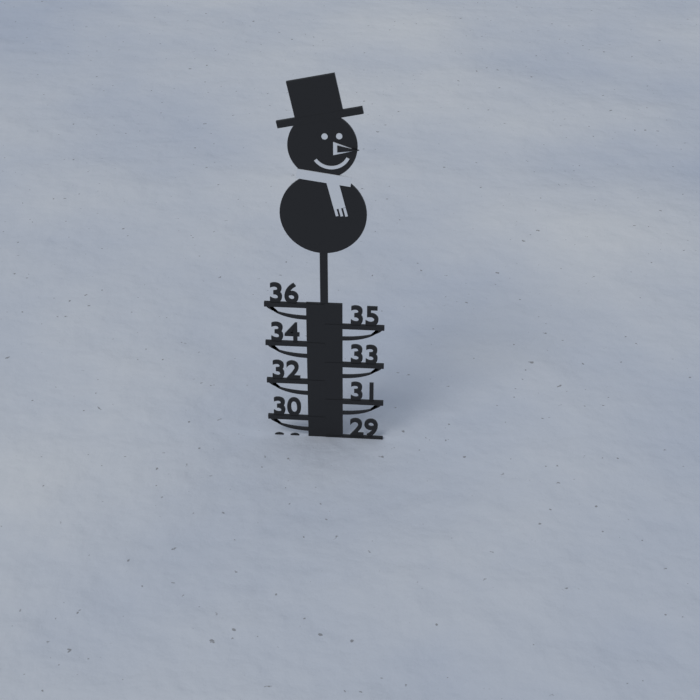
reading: 29 (no unit)
